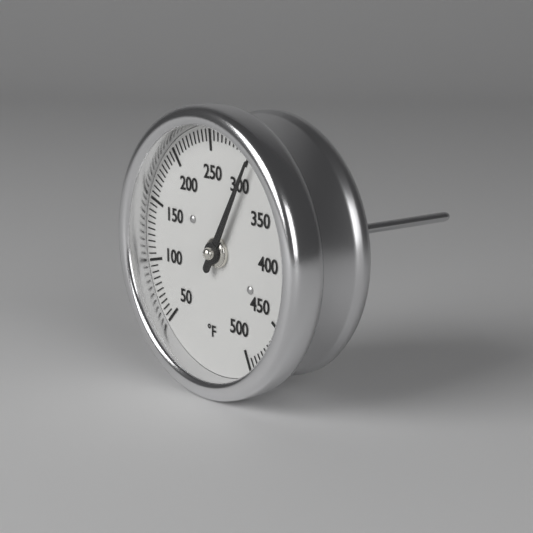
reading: 305 °F
